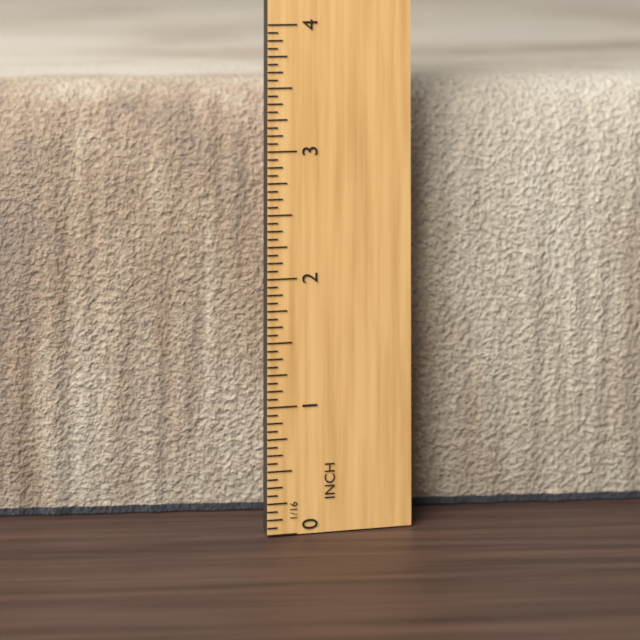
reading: 3.5000 in
